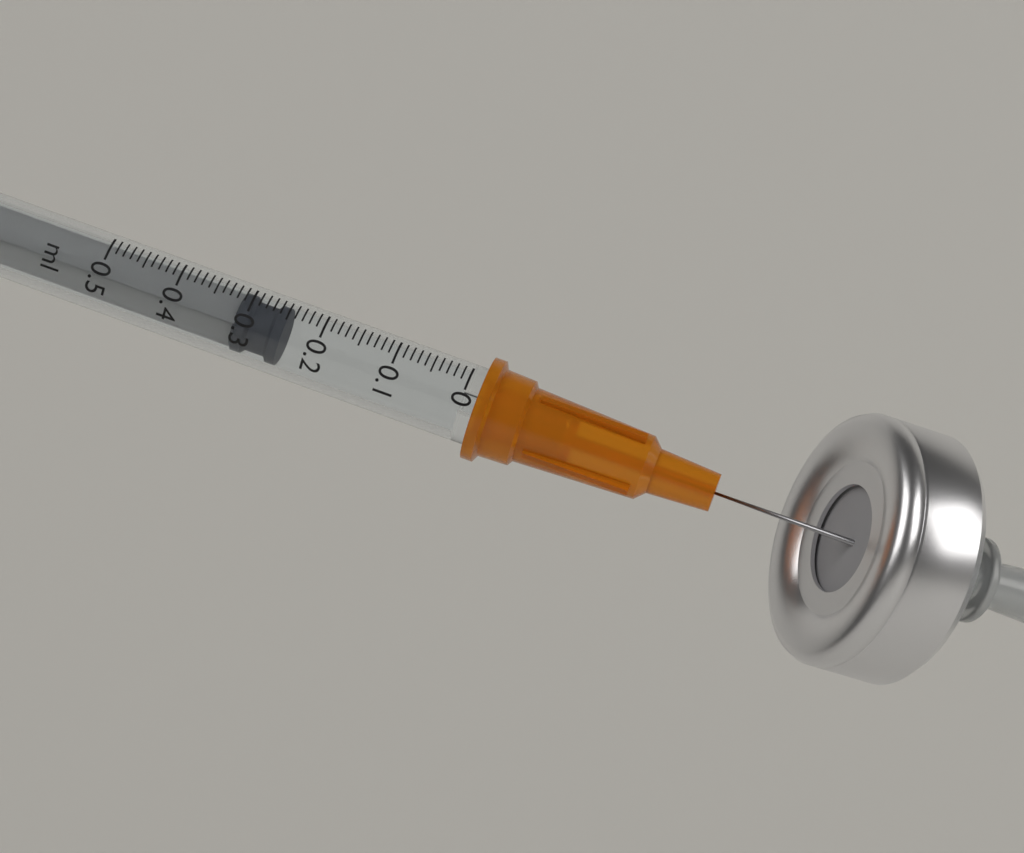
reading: 0.25 ml
